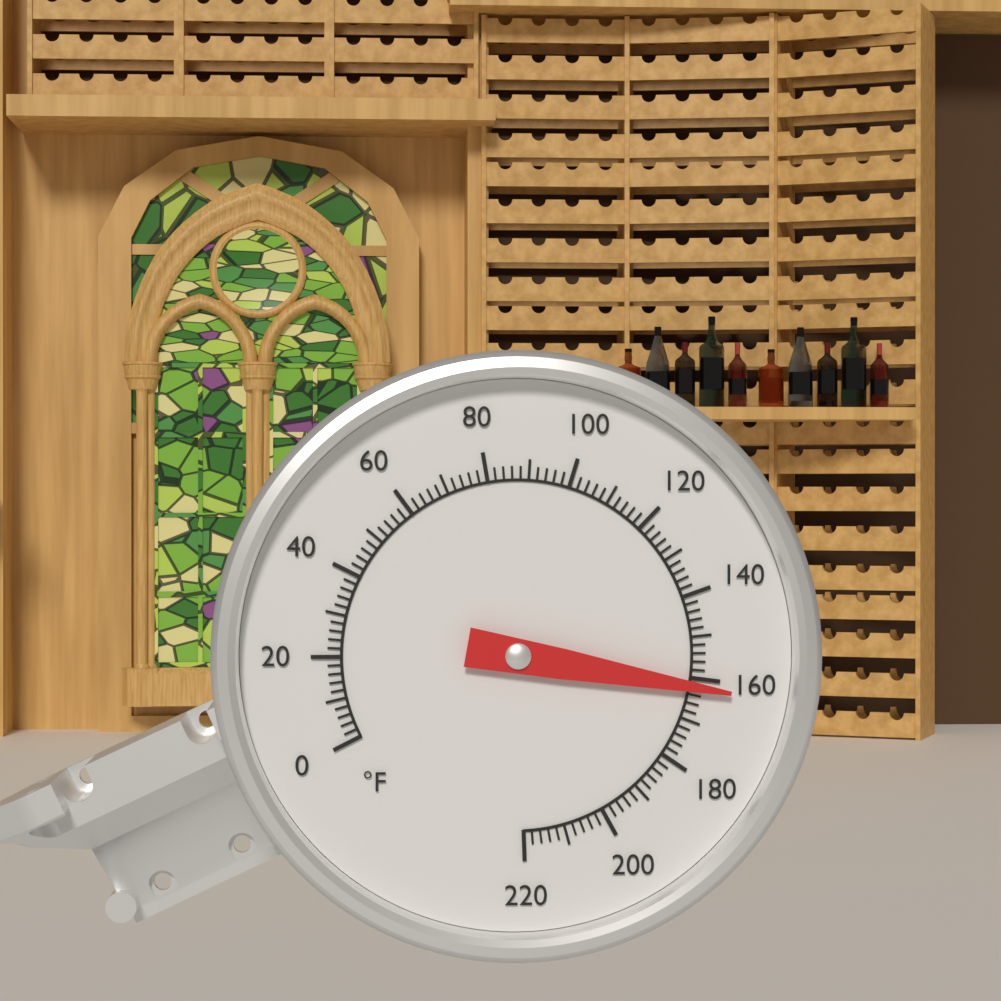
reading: 162 °F
